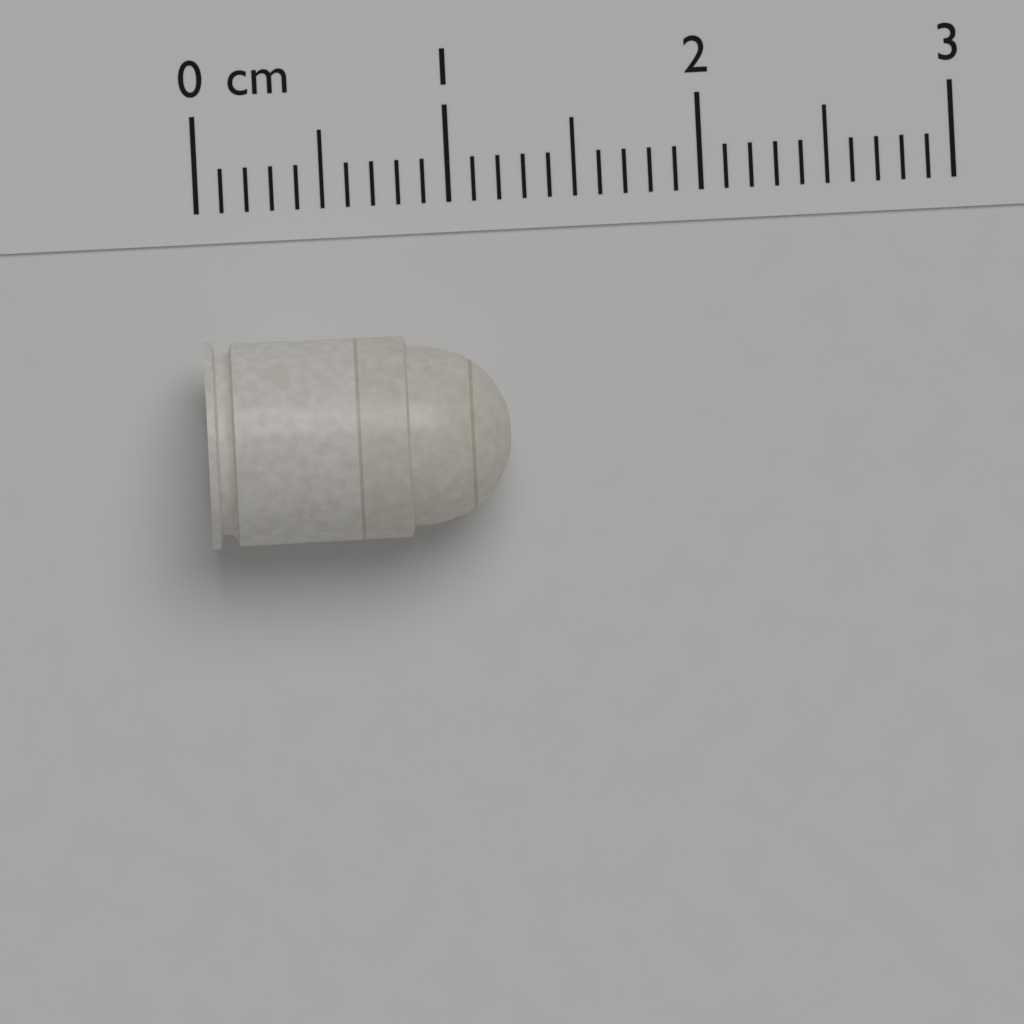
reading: 1.2 cm
